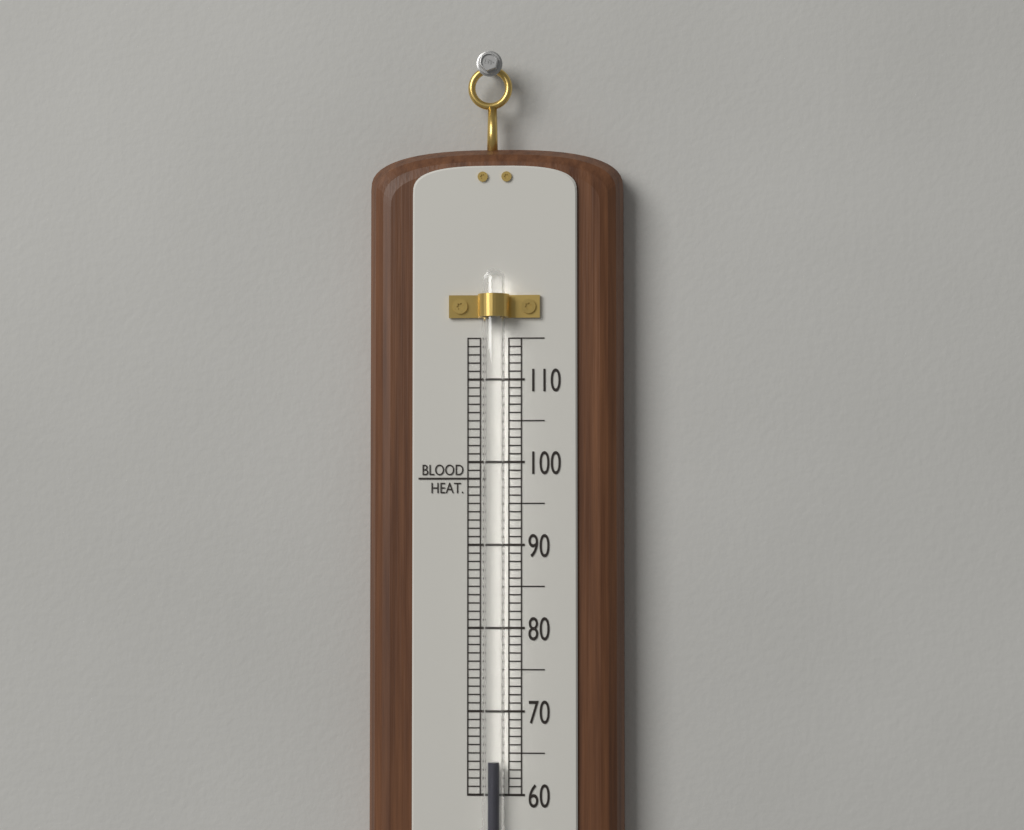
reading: 64 (no unit)
